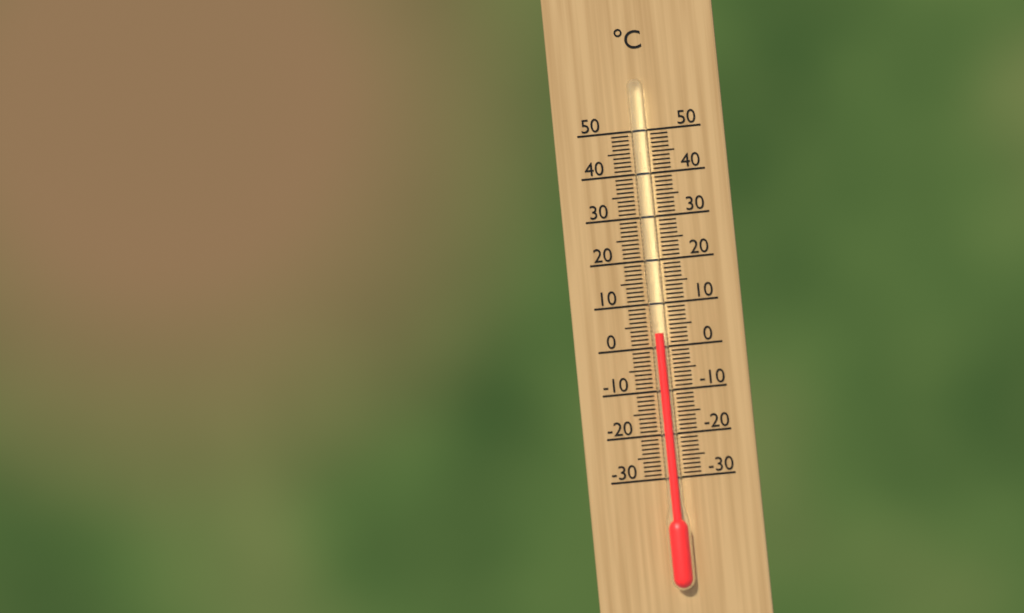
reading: 3 °C
